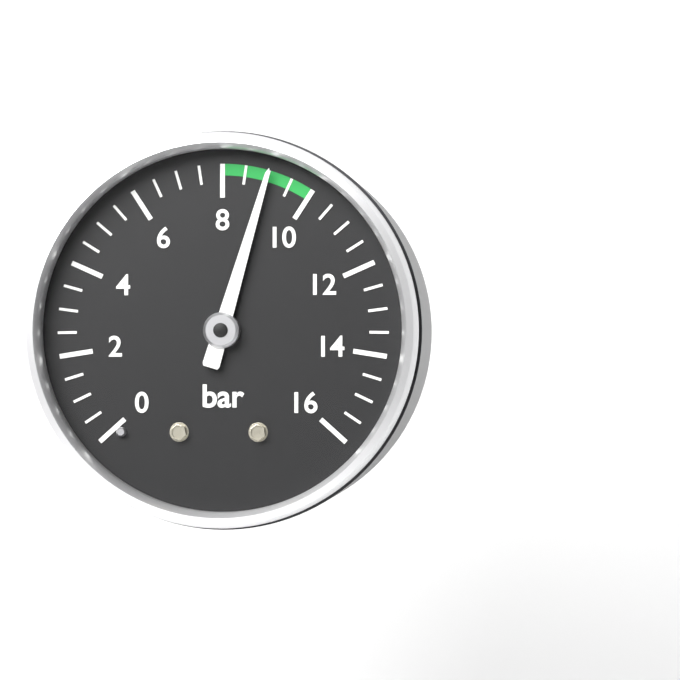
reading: 9.0 bar
